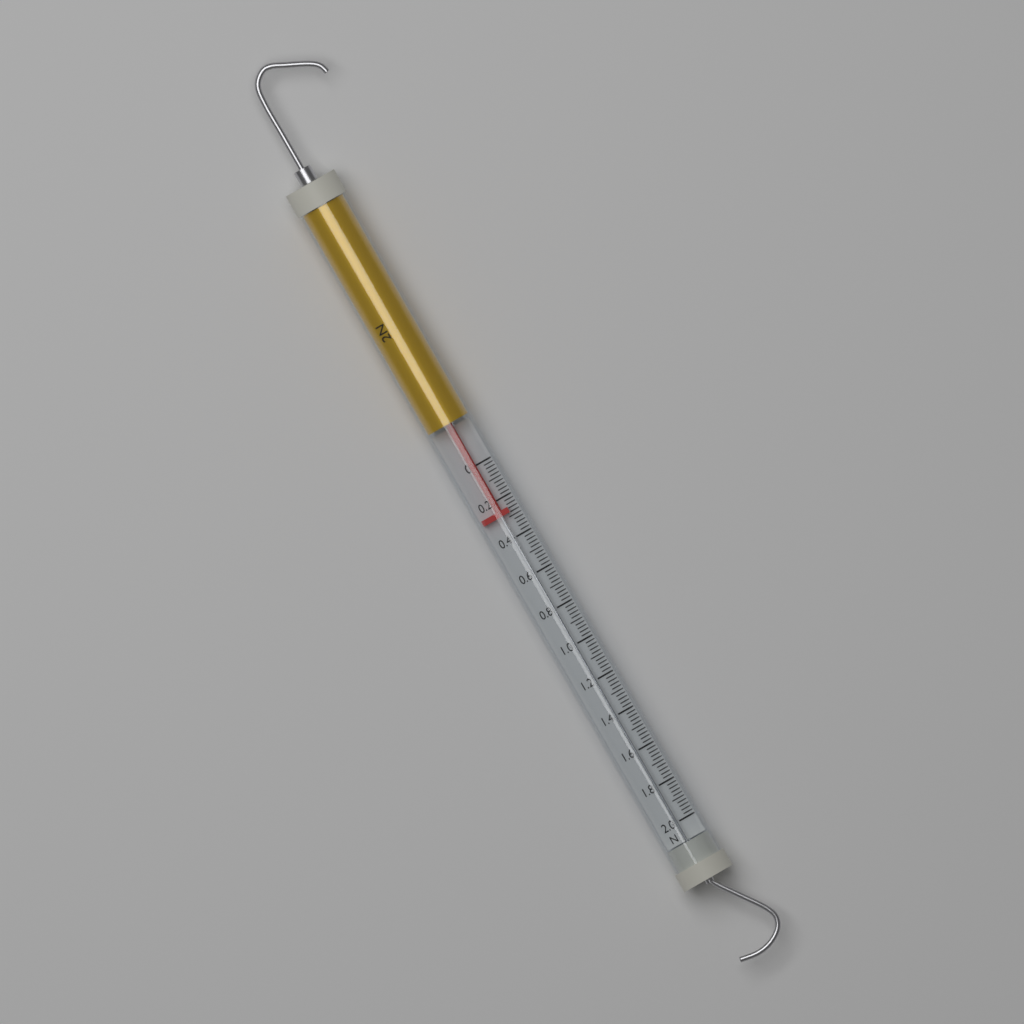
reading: 0.28 N
